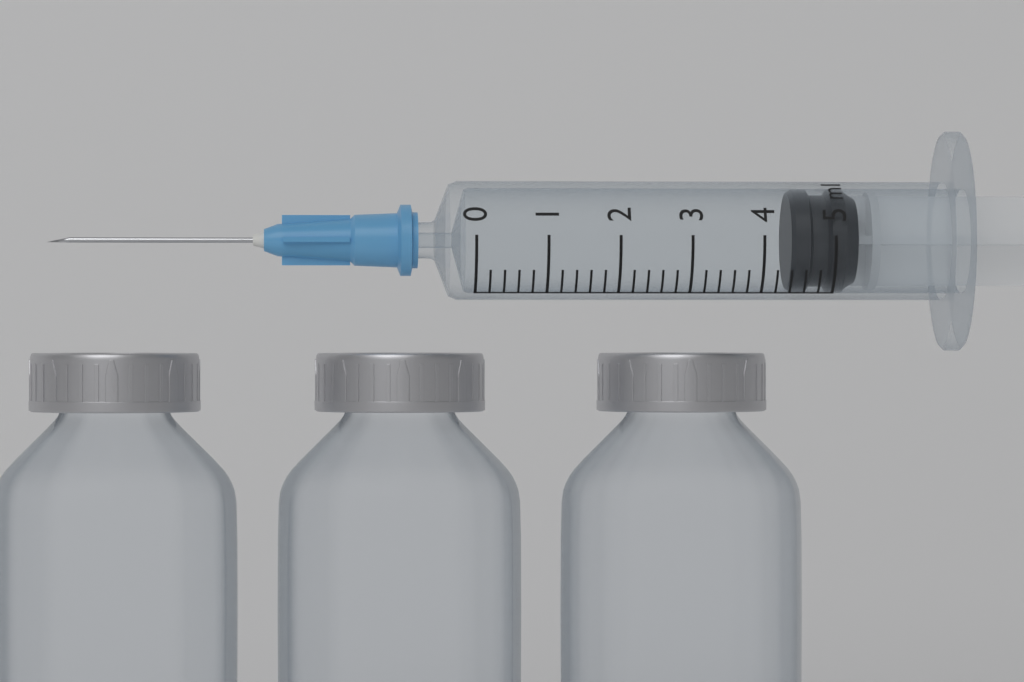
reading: 4.4 ml
